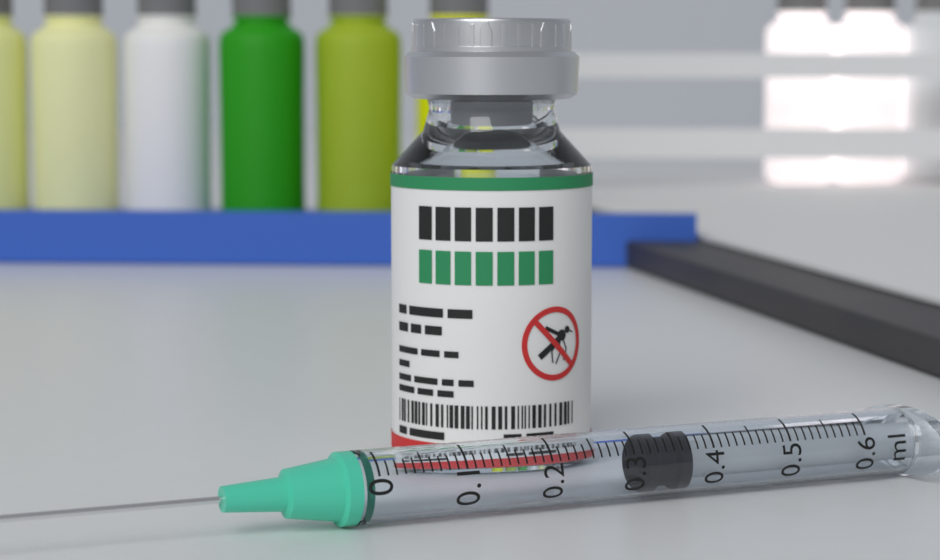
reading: 0.32 ml
